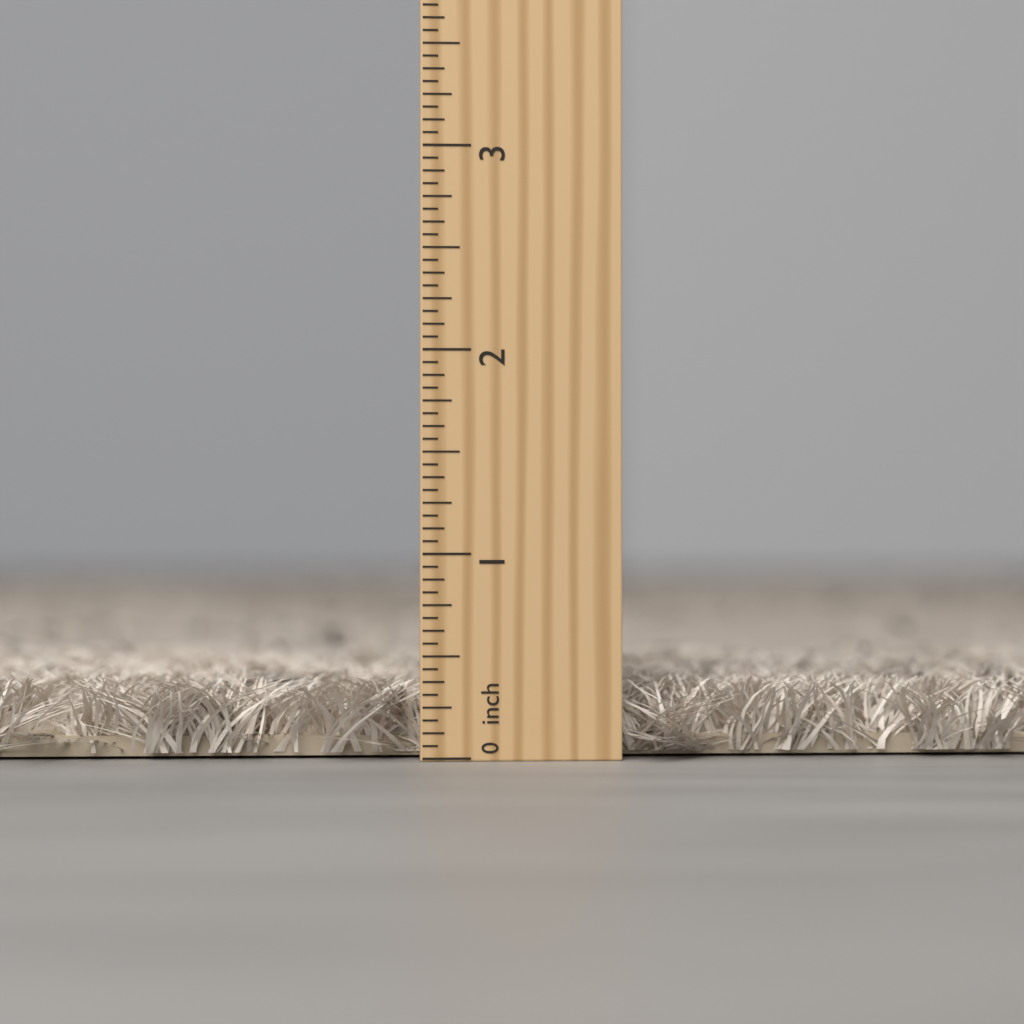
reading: 0.3750 inch
